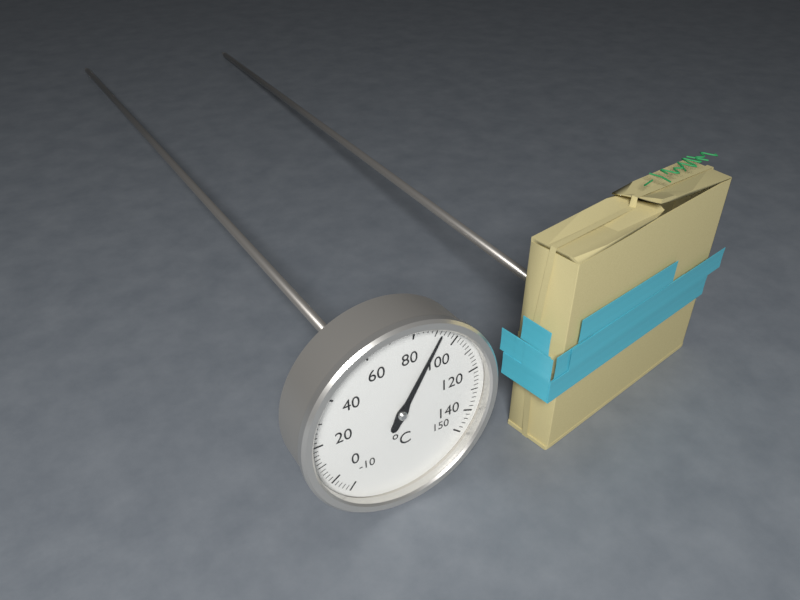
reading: 92 °C
